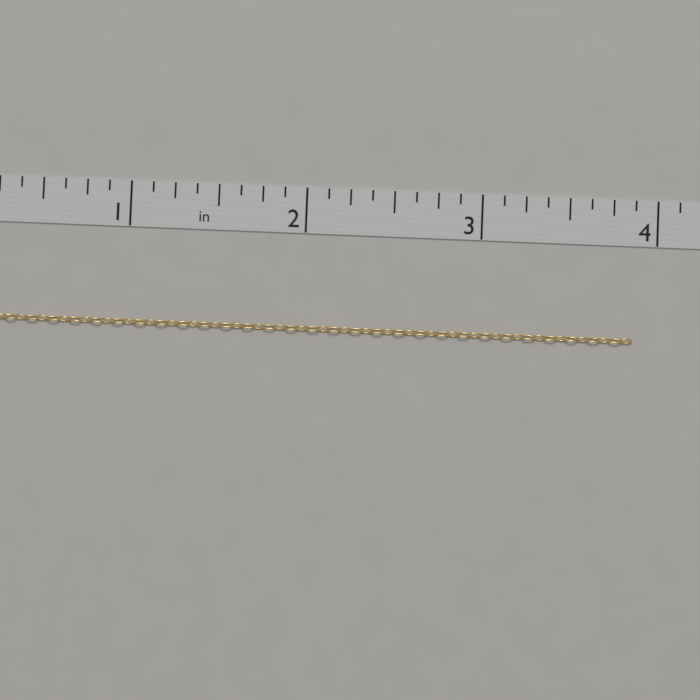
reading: 3.875 in
